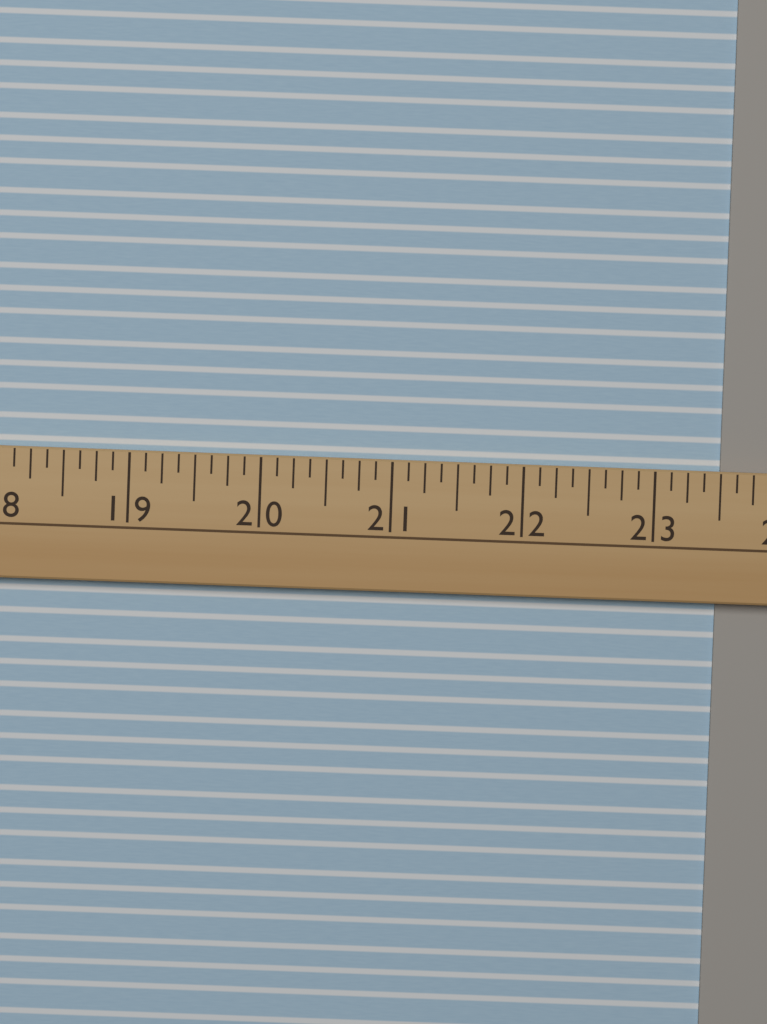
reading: 23.500 (no unit)
